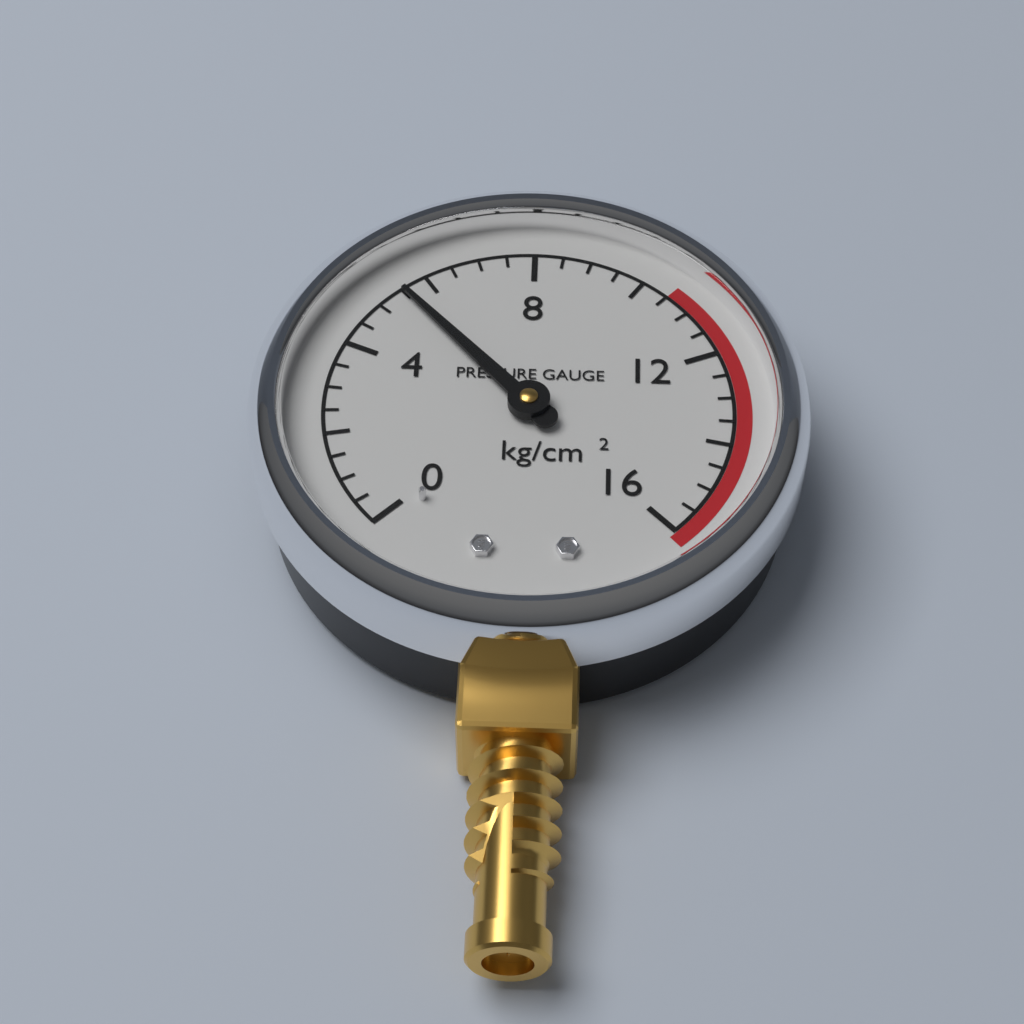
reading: 5.5 kg/cm²
